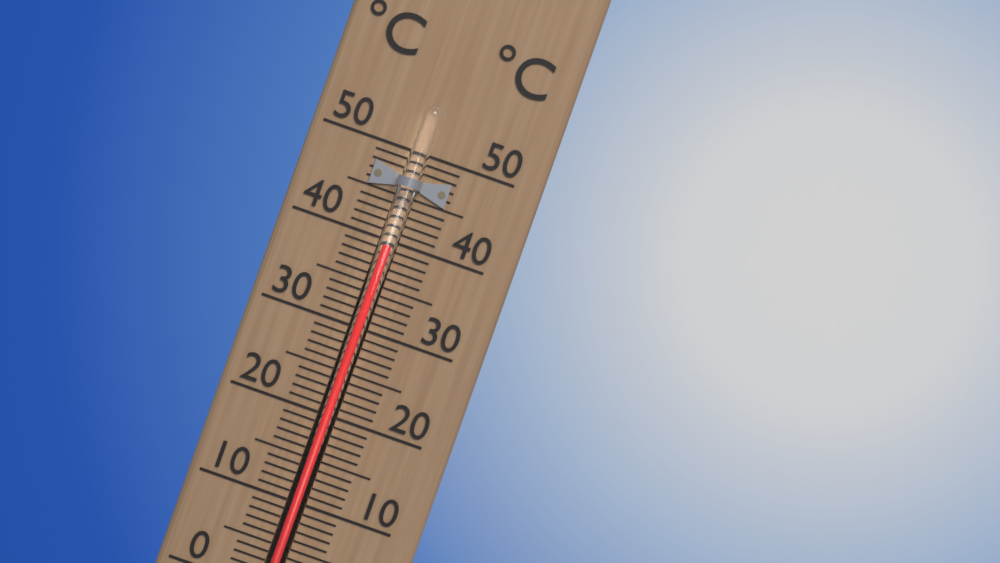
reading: 39.5 °C
